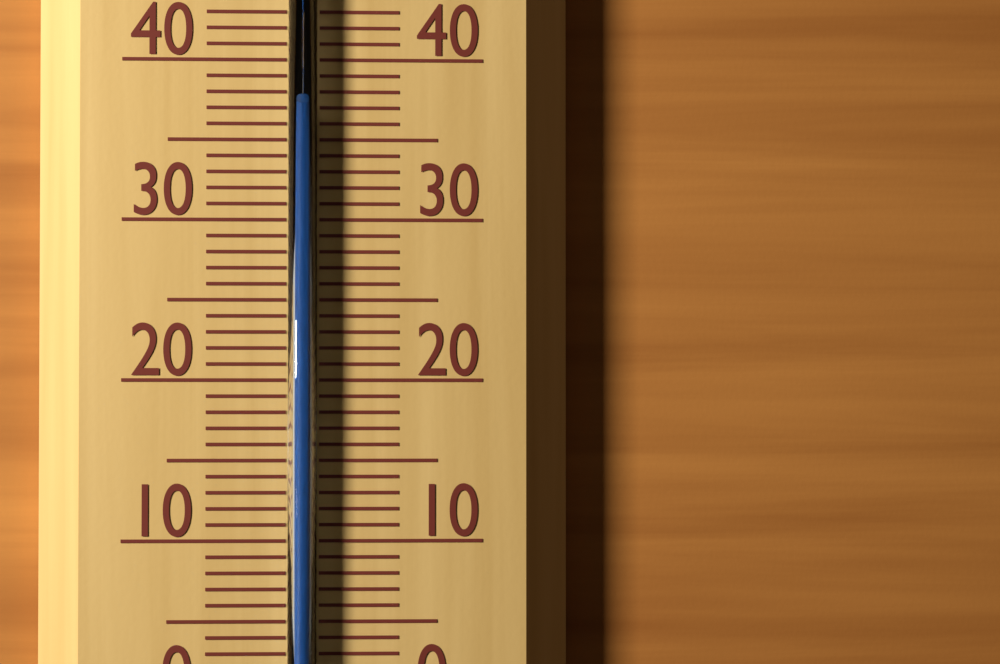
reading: 37 °C
